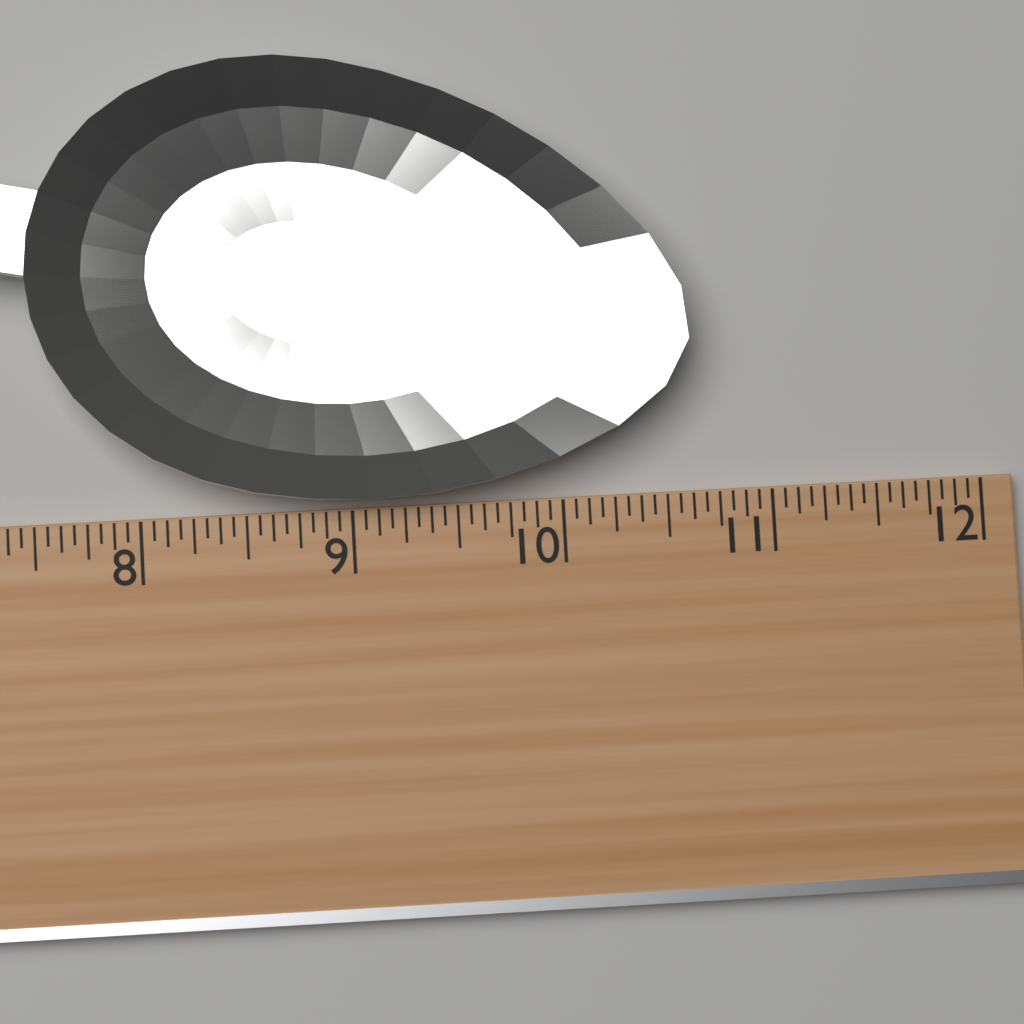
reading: 10.6250 (no unit)
